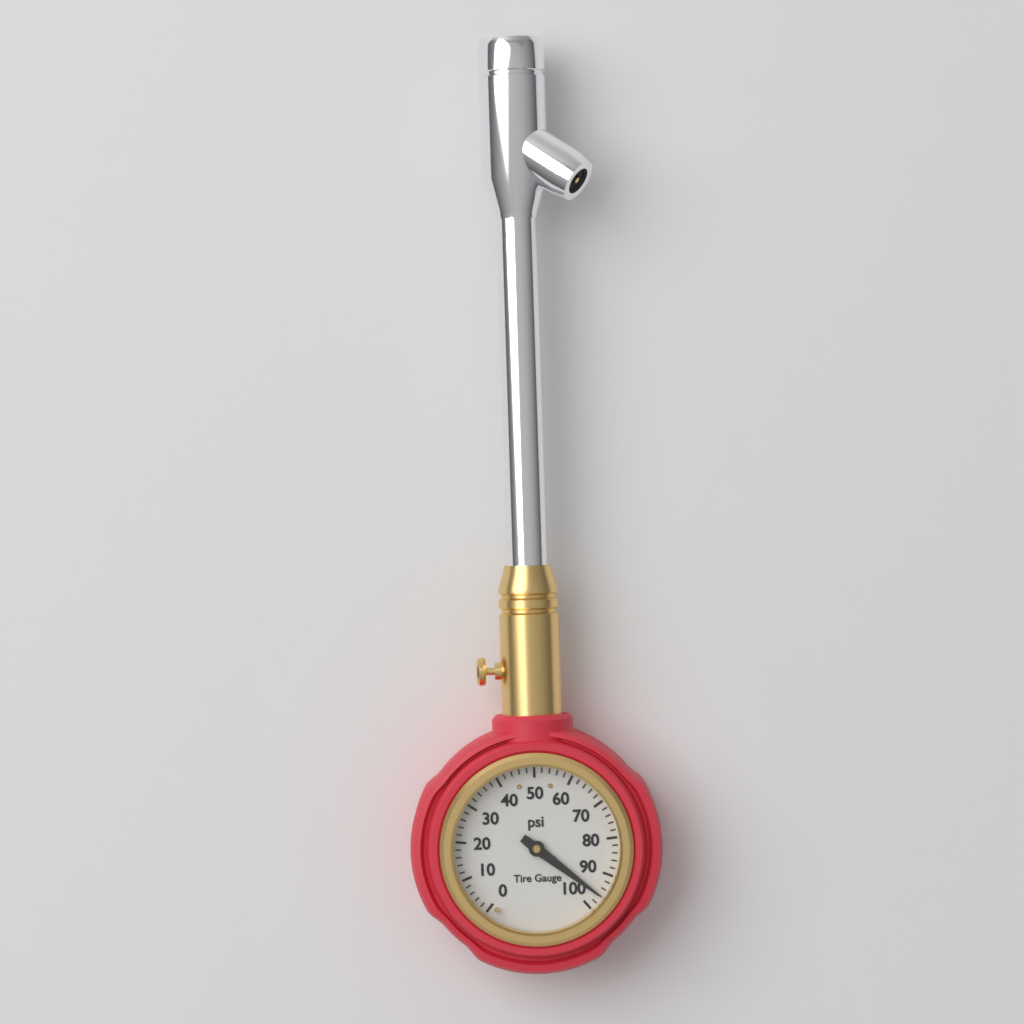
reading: 96 psi
